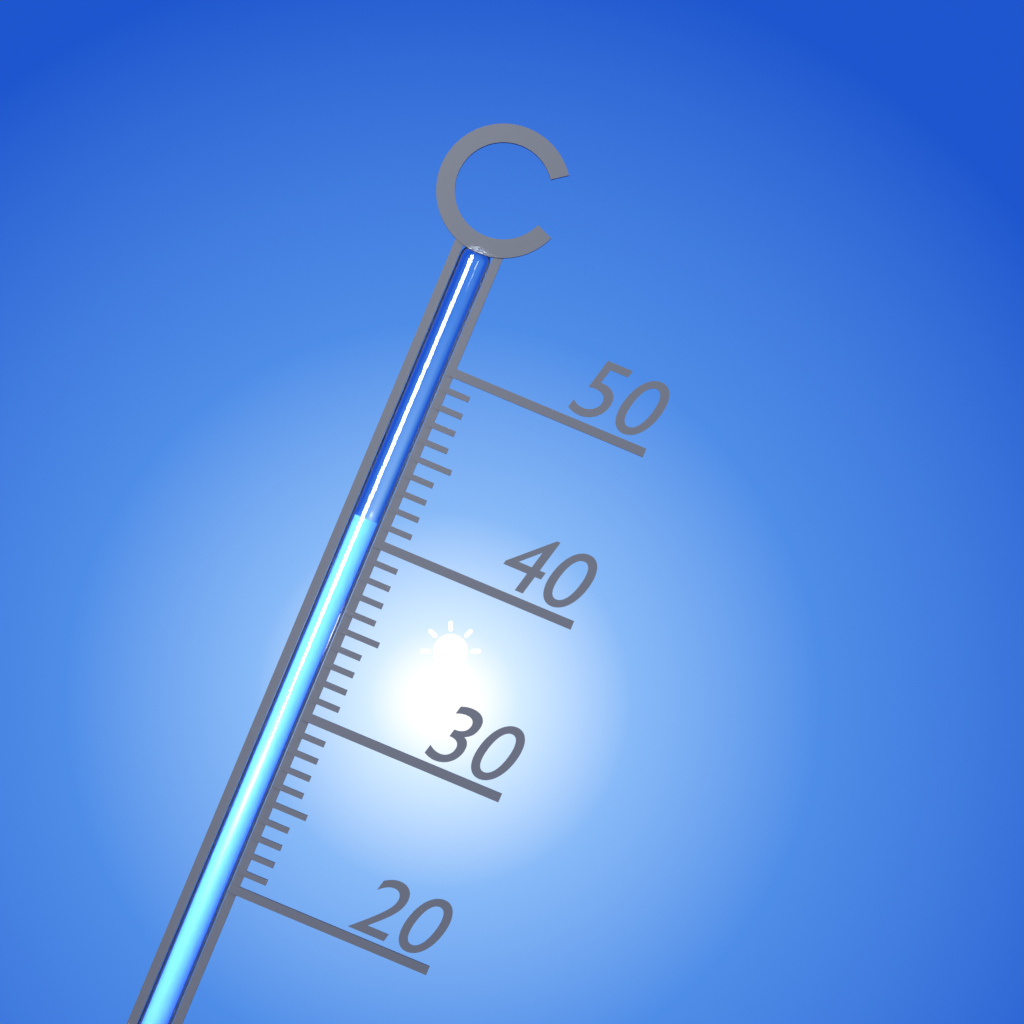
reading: 41 °C
